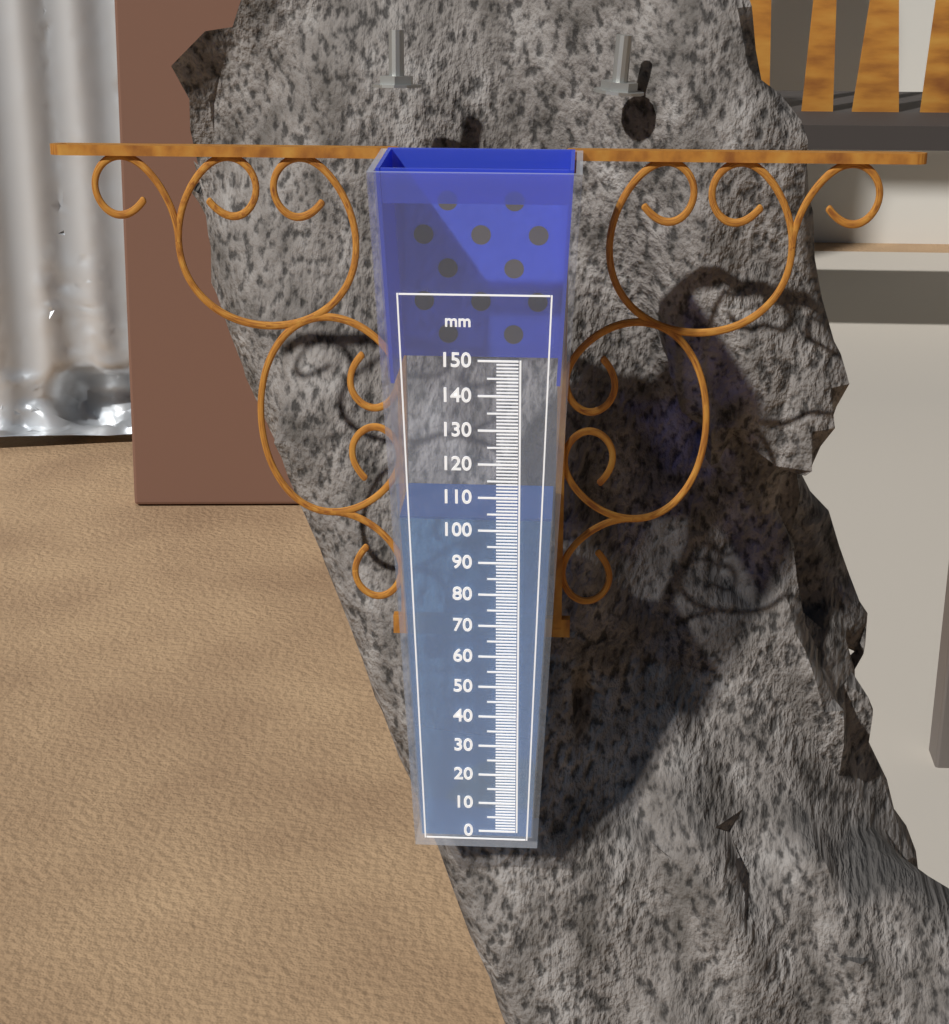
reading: 103 mm
